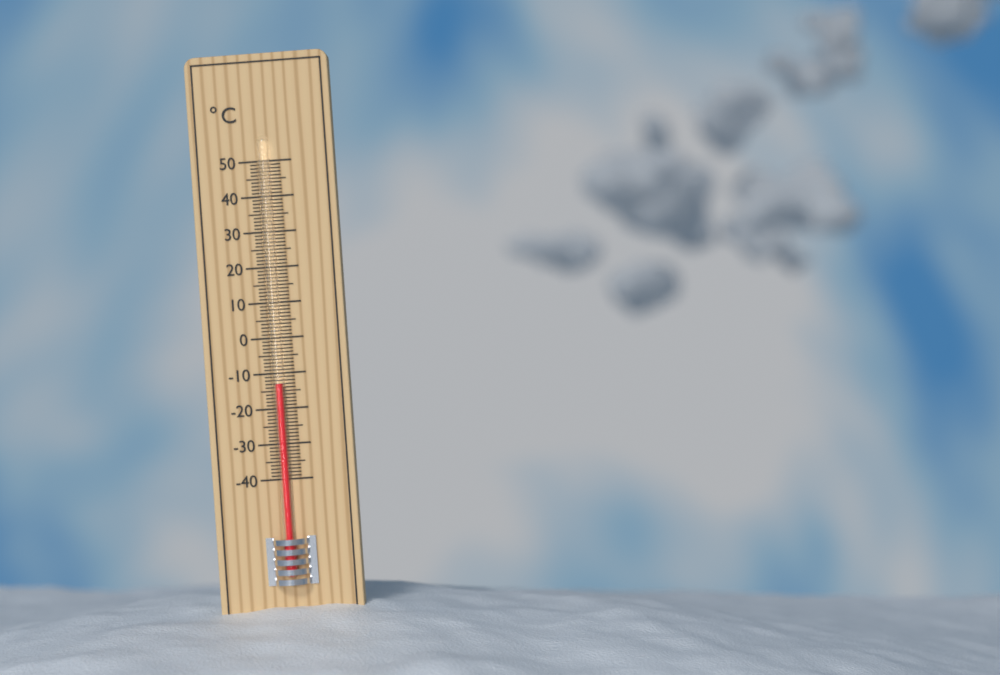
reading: -13 °C
